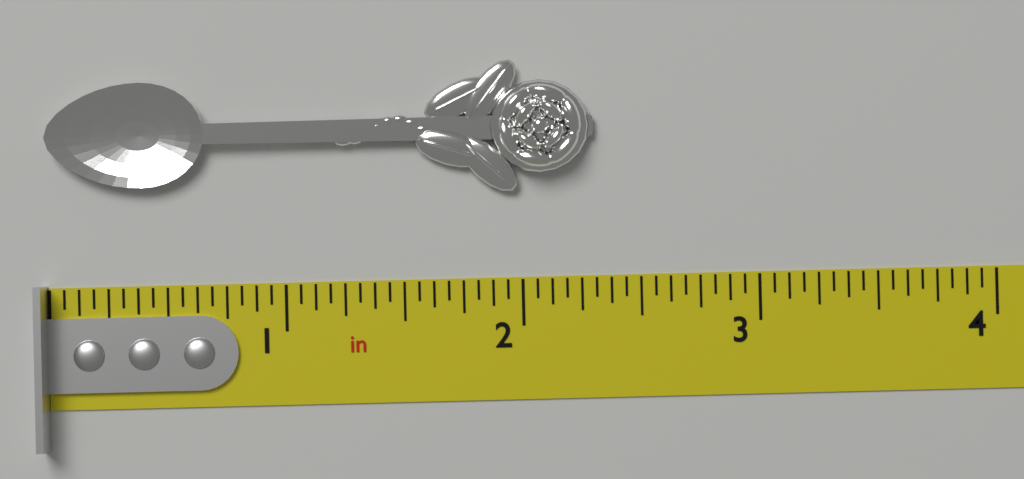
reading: 2.3125 in
